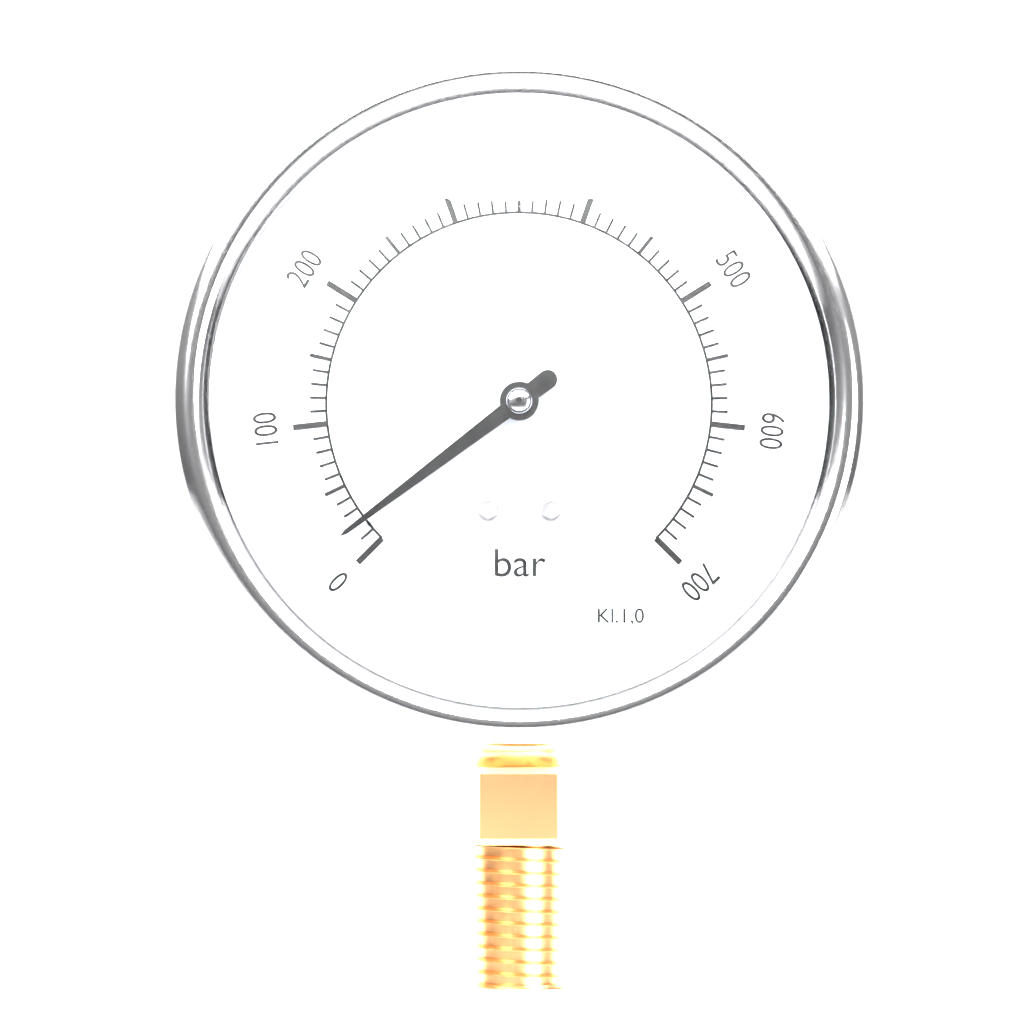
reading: 20 bar
